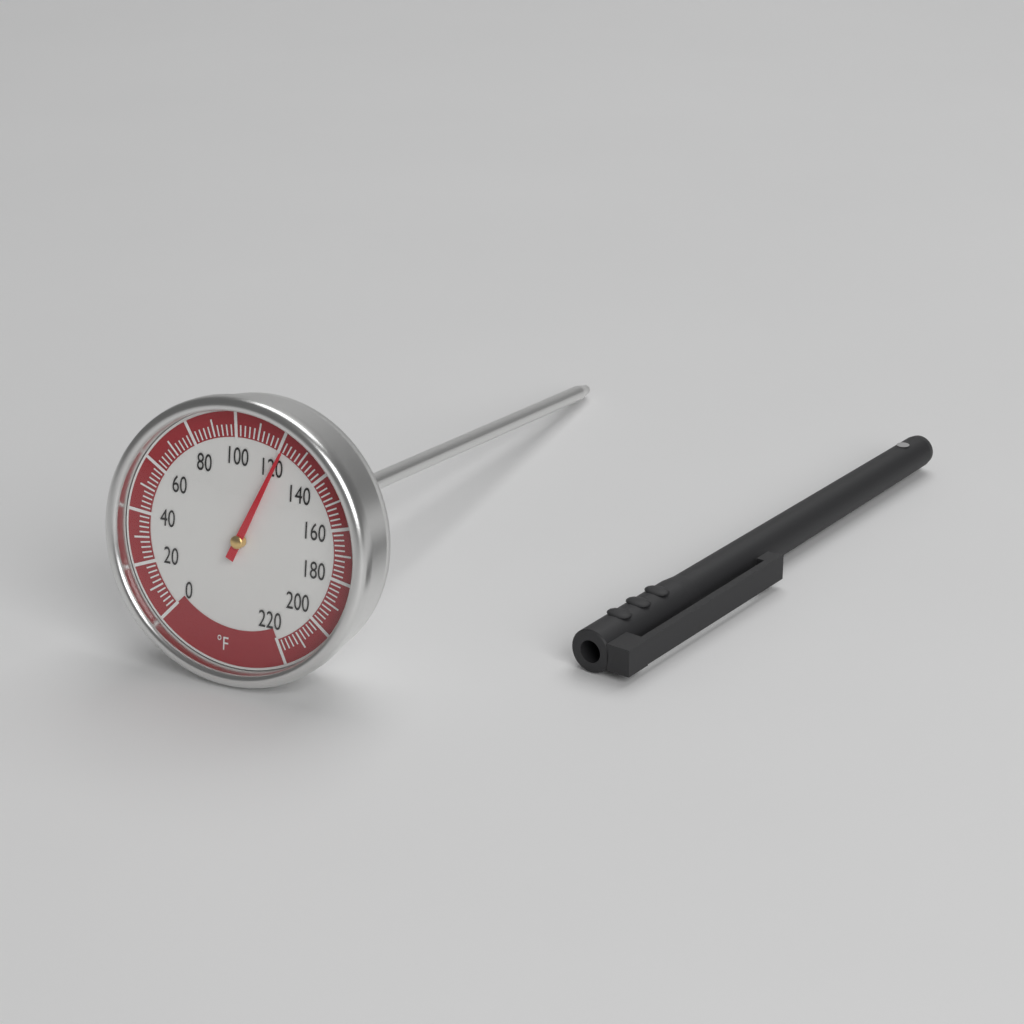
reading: 122 °F
